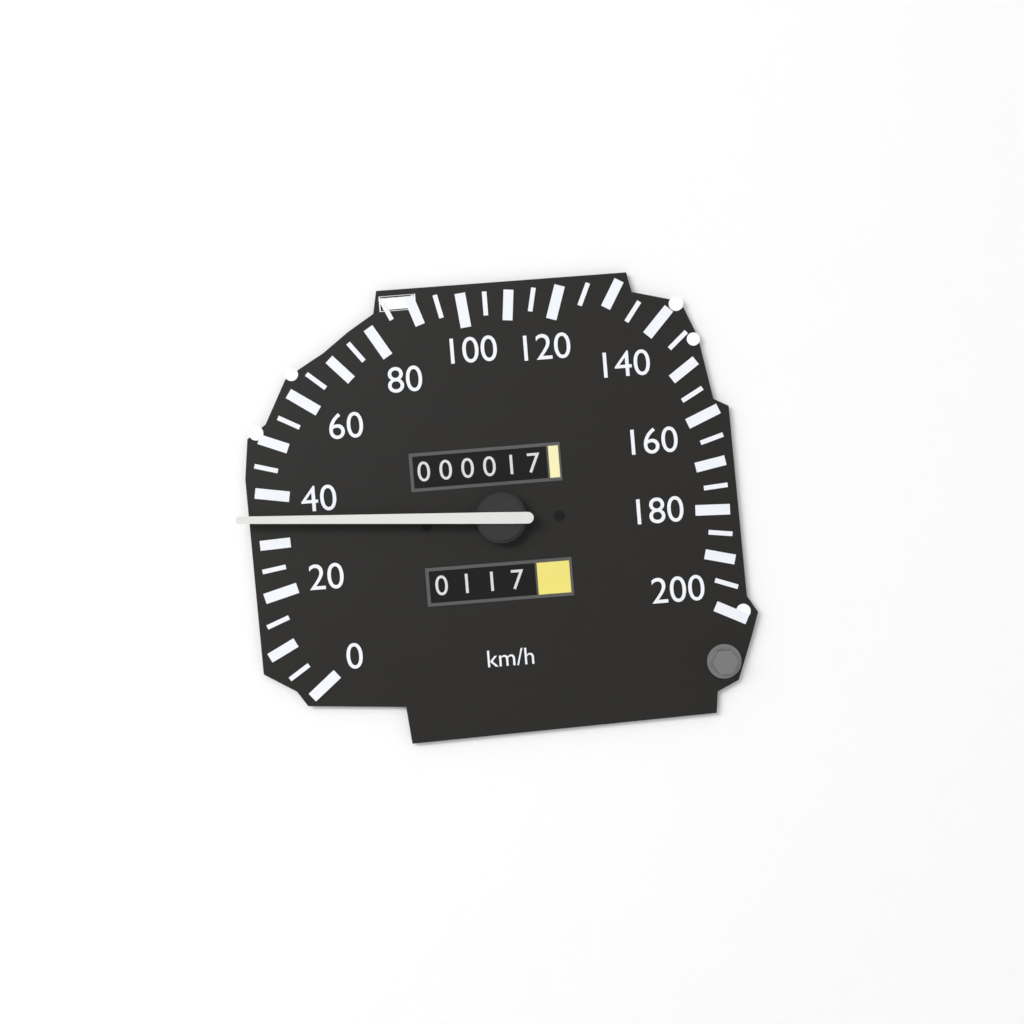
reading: 35 km/h
